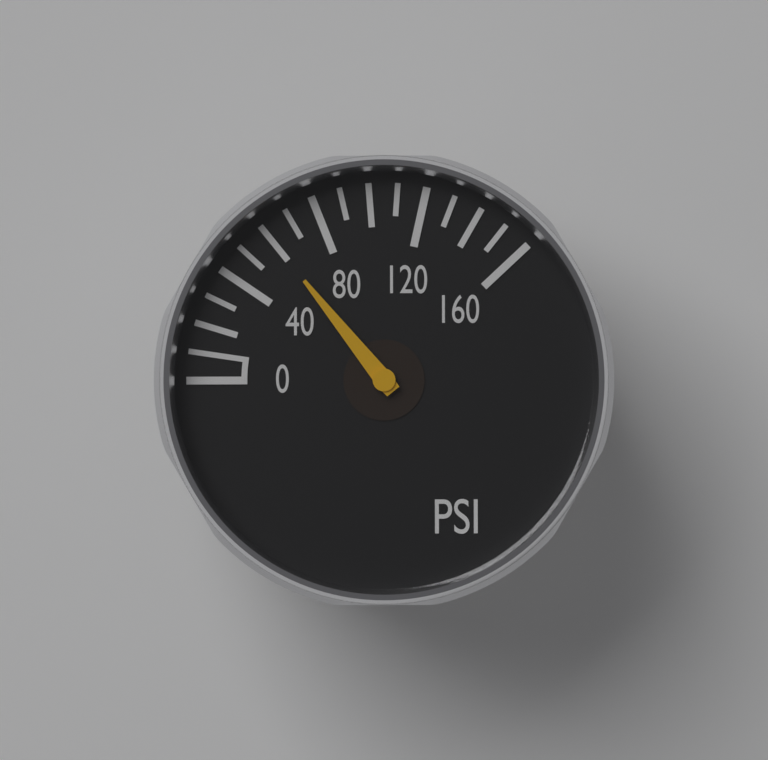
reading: 60 psi
